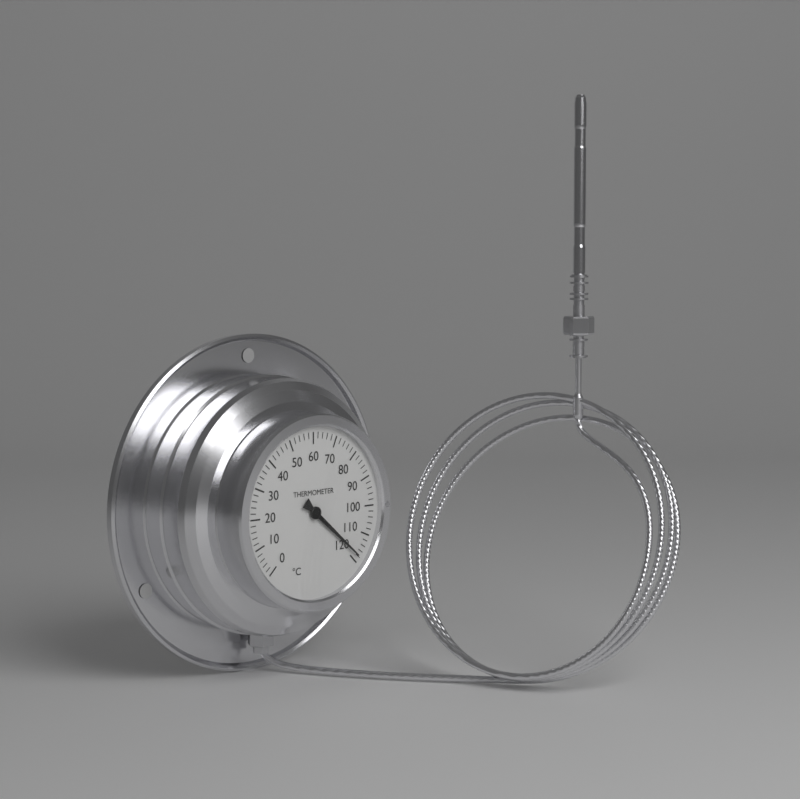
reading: 118 °C
